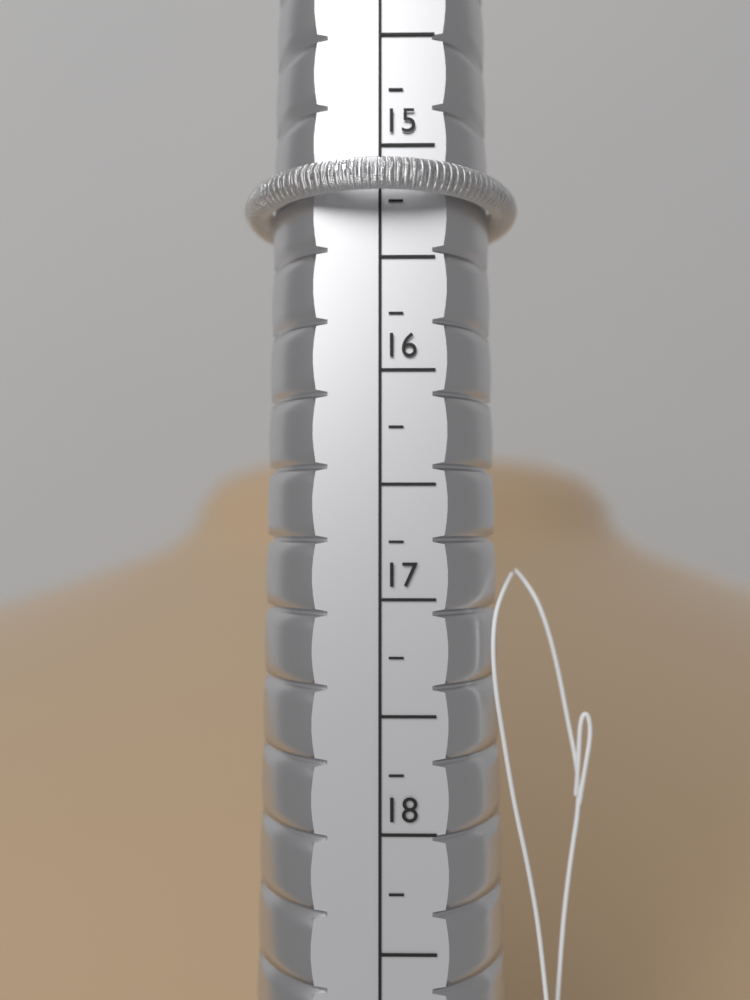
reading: 15.25 (no unit)
